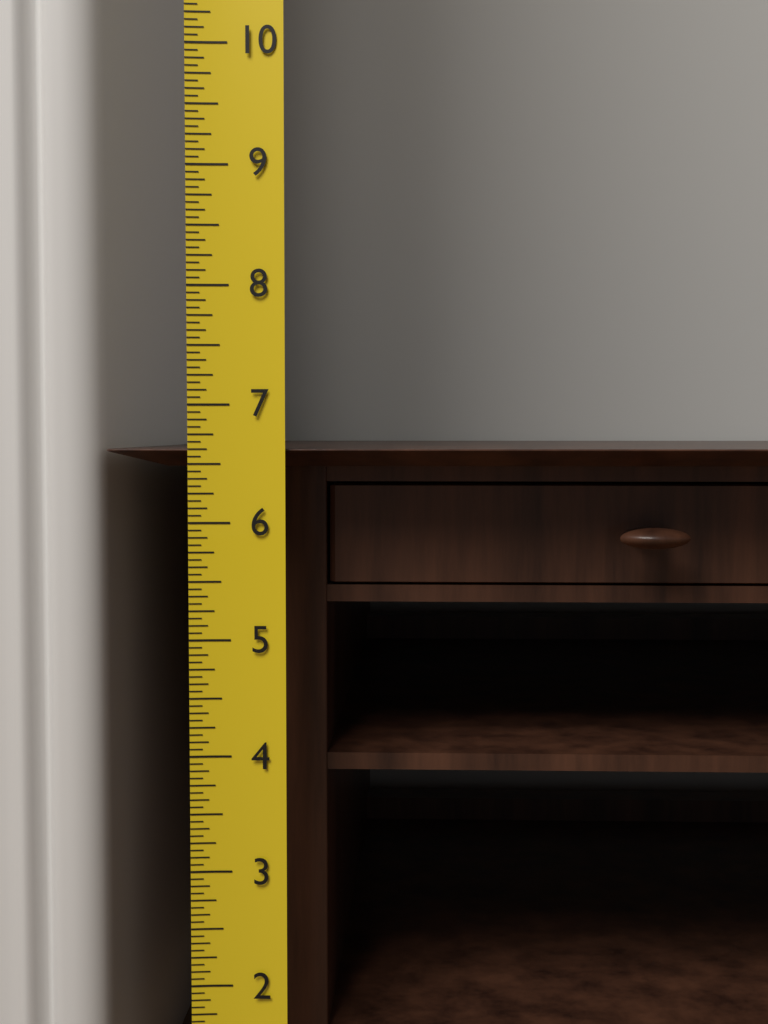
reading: 6.6250 (no unit)
